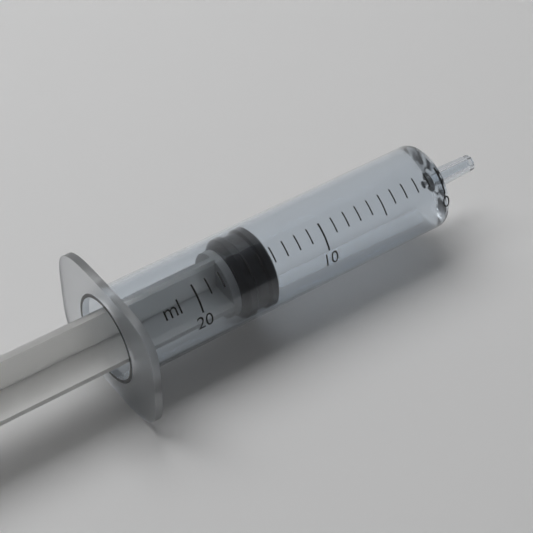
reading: 14 ml
